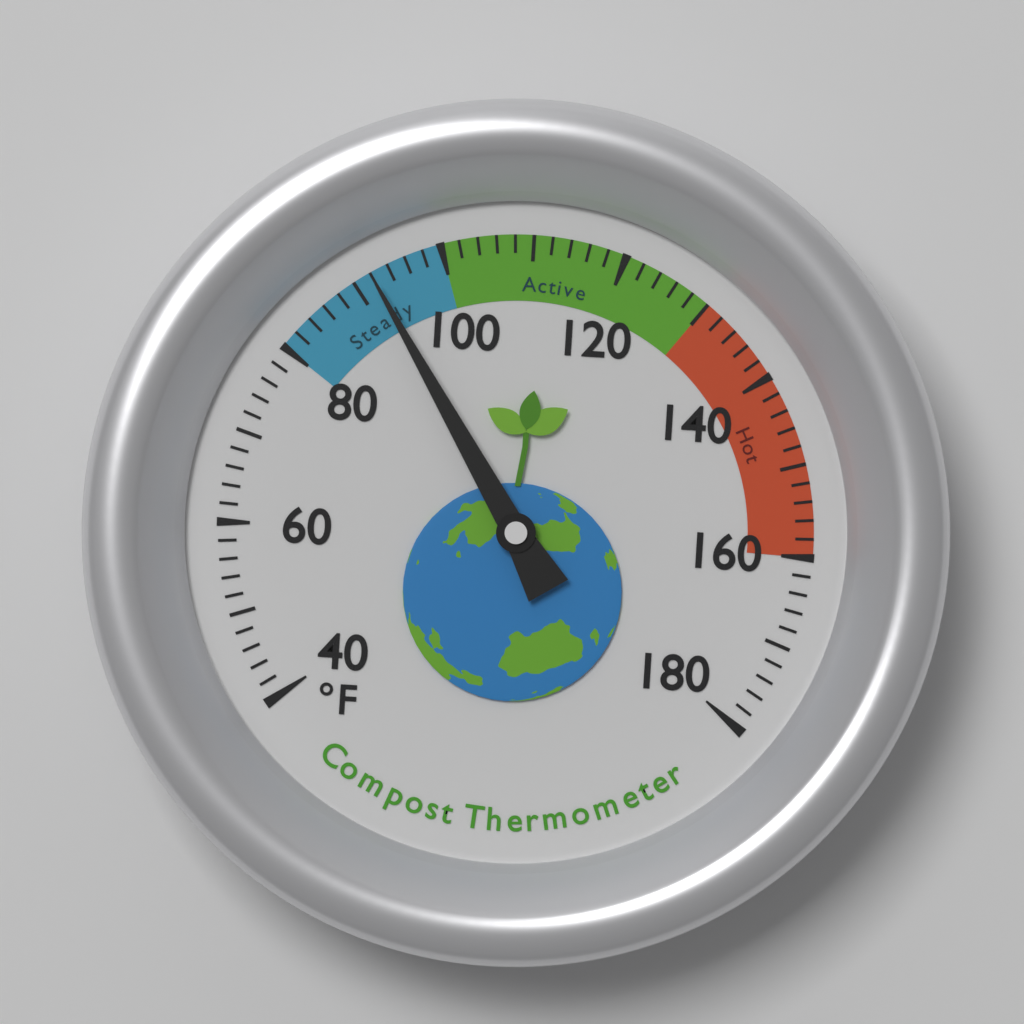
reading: 92 °F
